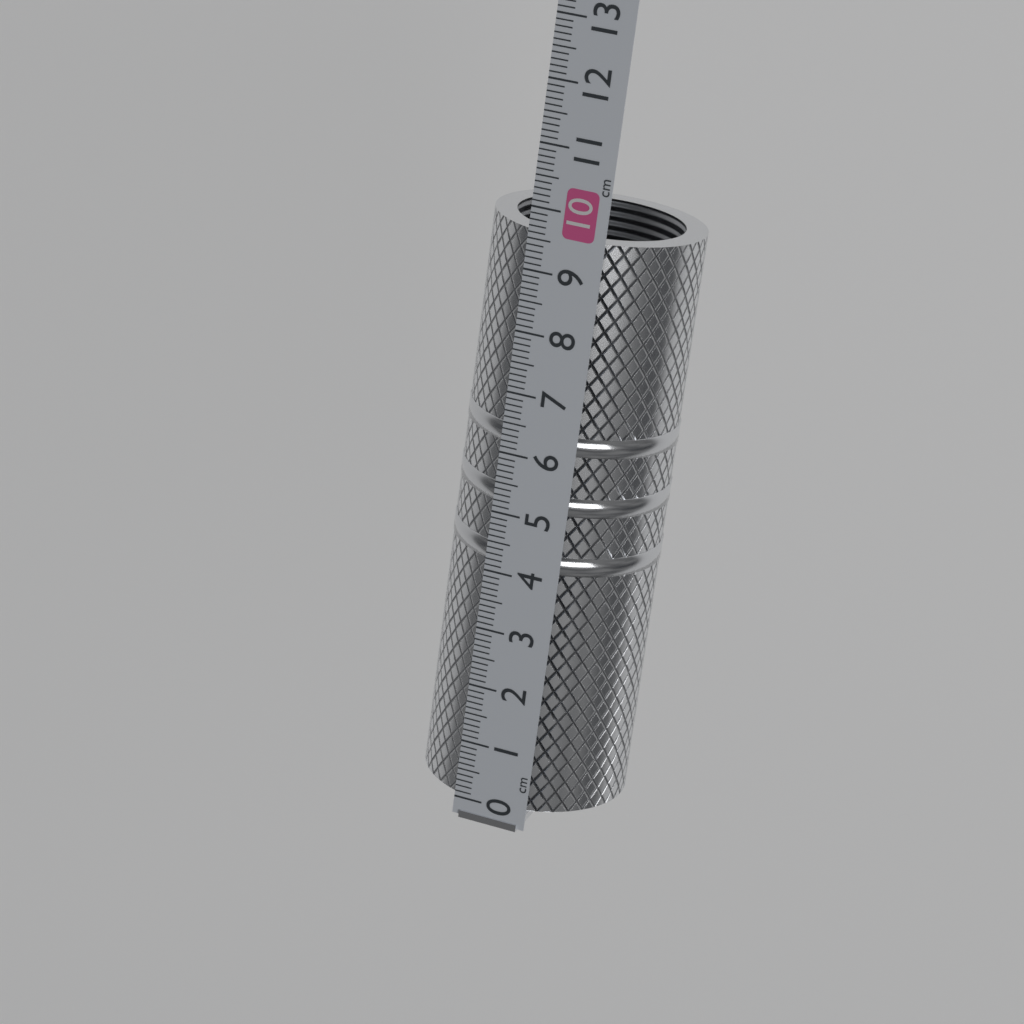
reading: 9.6 cm
